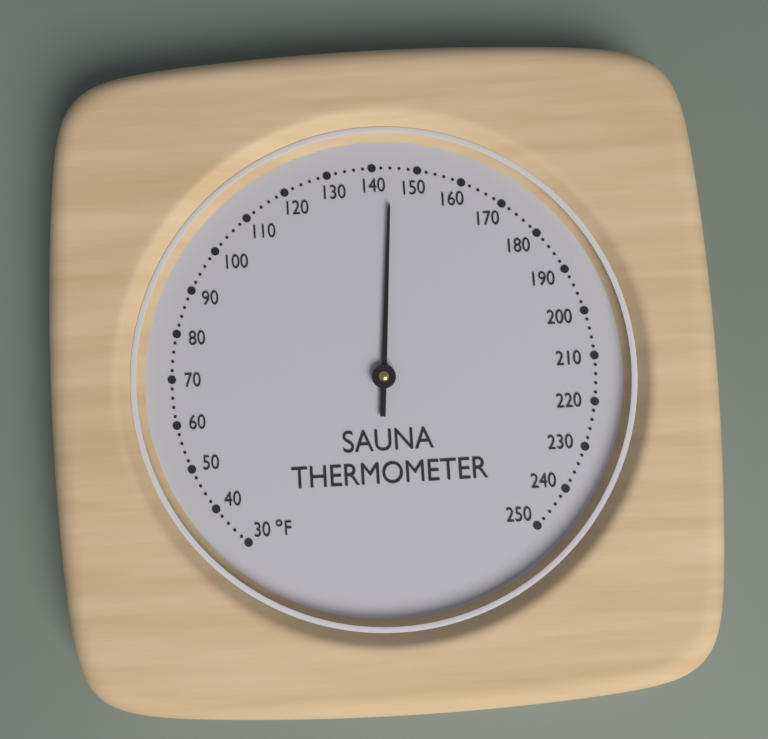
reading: 144 °F
